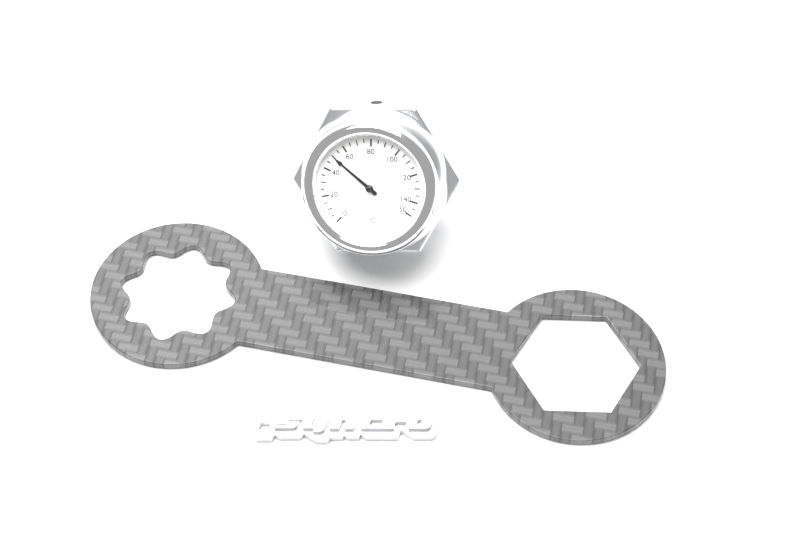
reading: 50 °C
